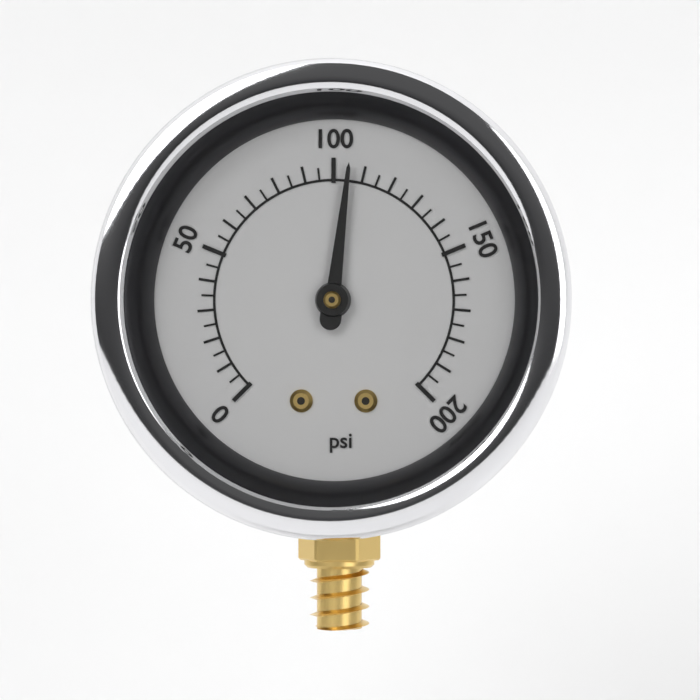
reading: 105 psi
